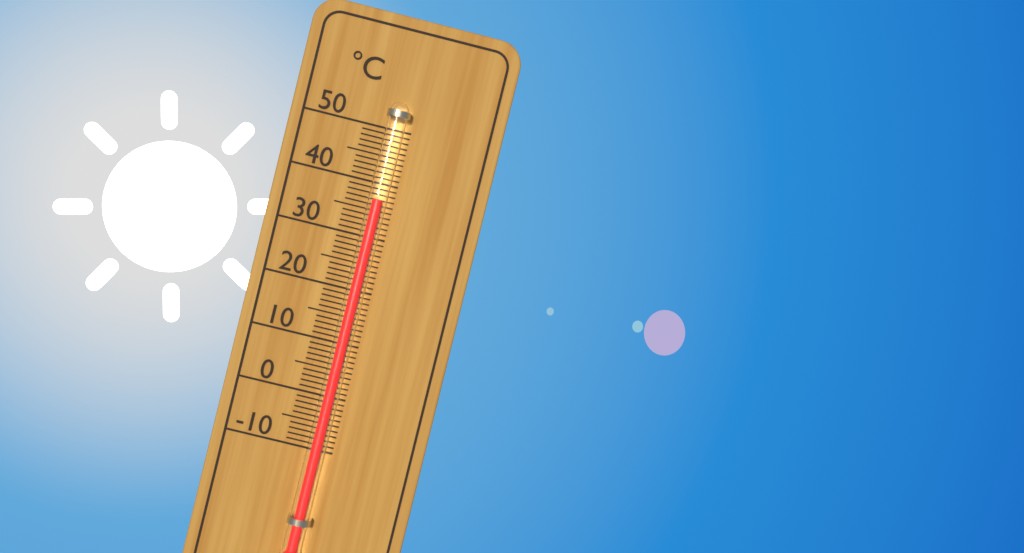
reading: 37 °C
